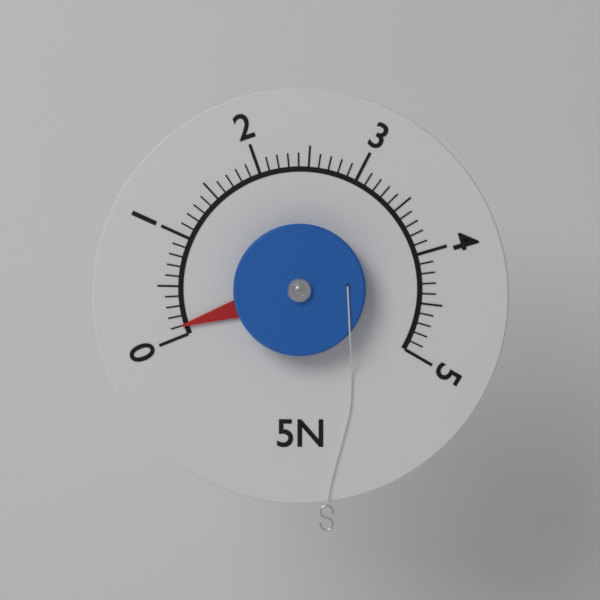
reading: 0.1 N
